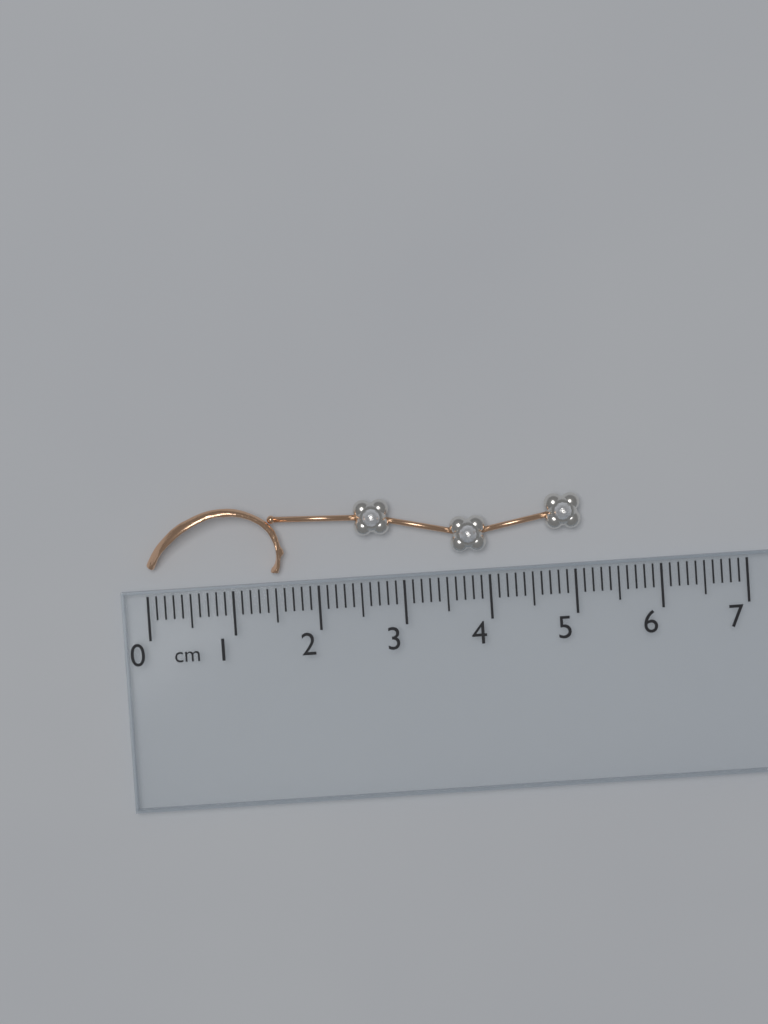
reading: 5.1 cm
